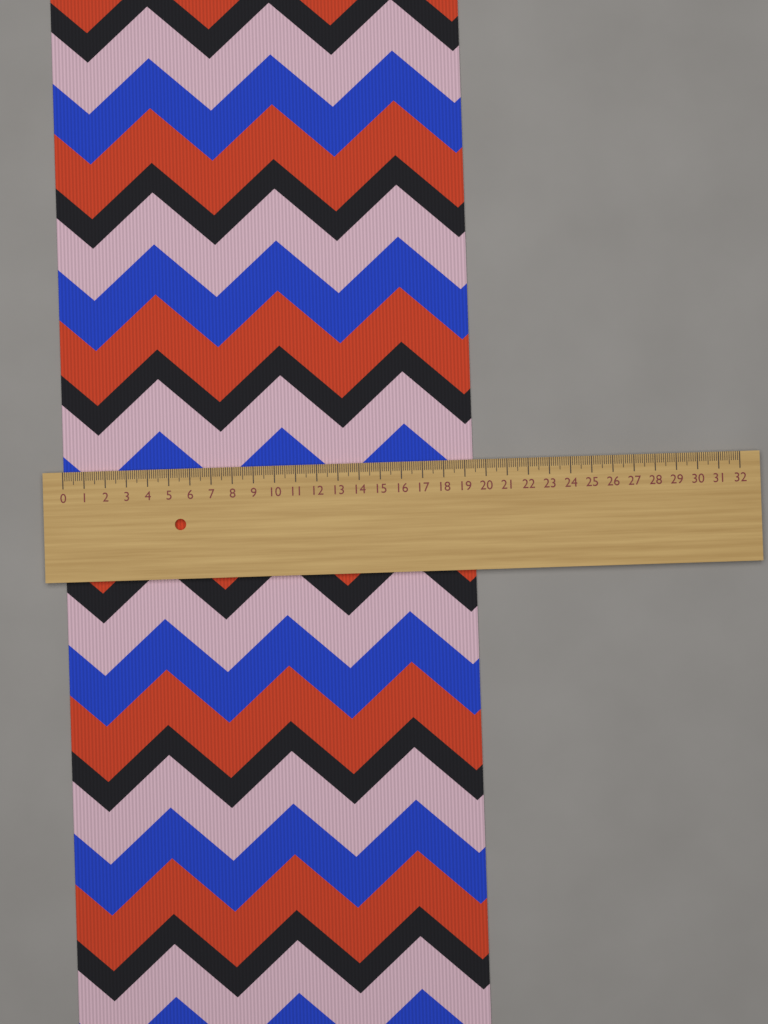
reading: 19.4 (no unit)
